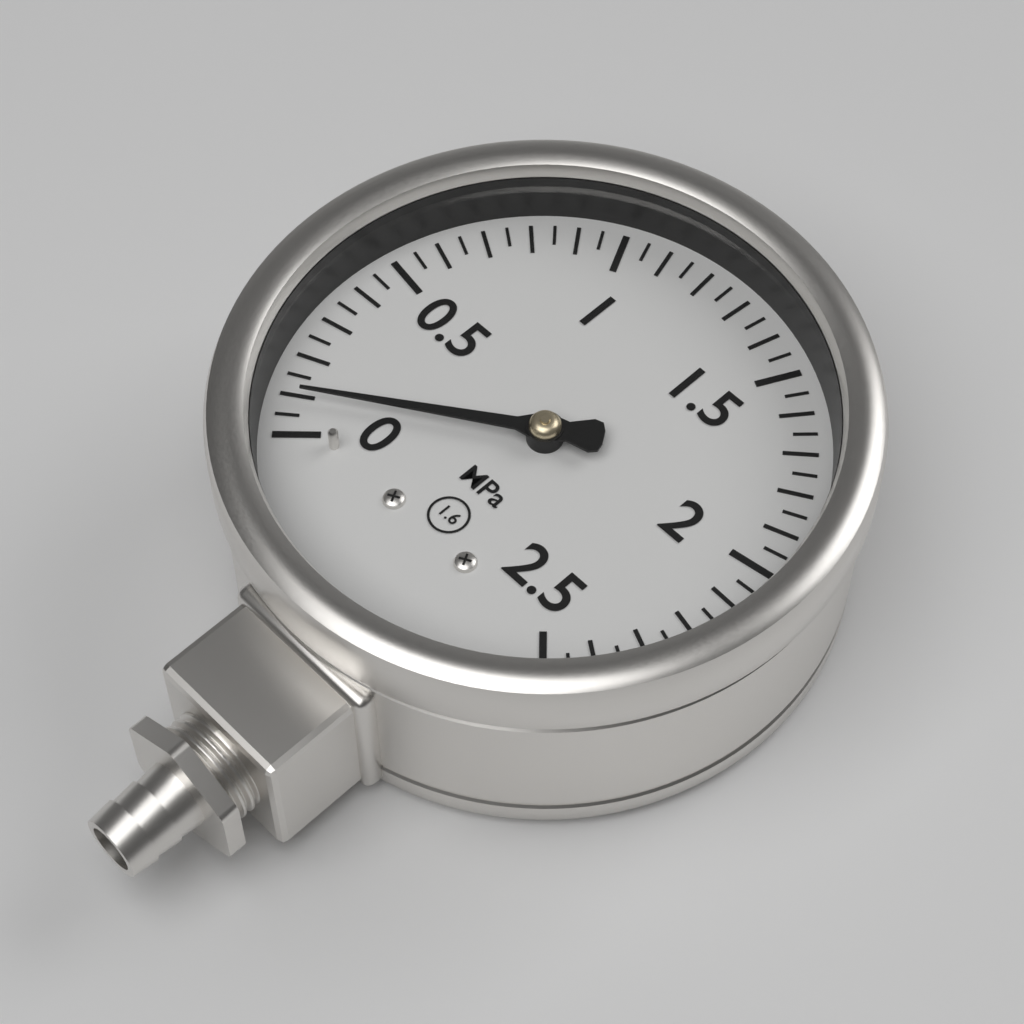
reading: 0.10 MPa
